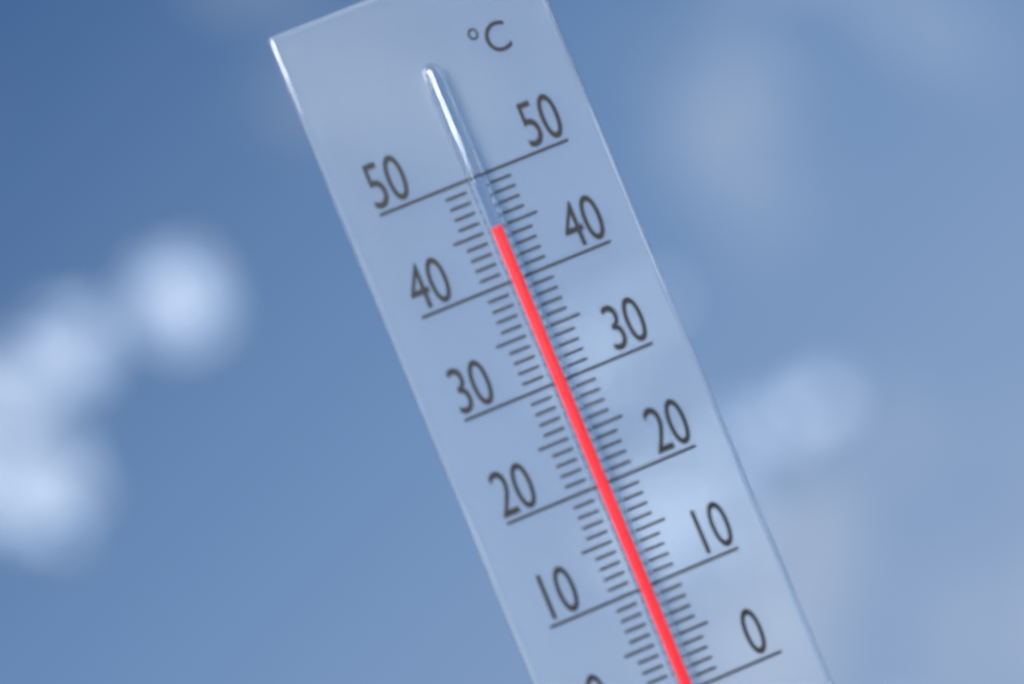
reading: 45 °C
